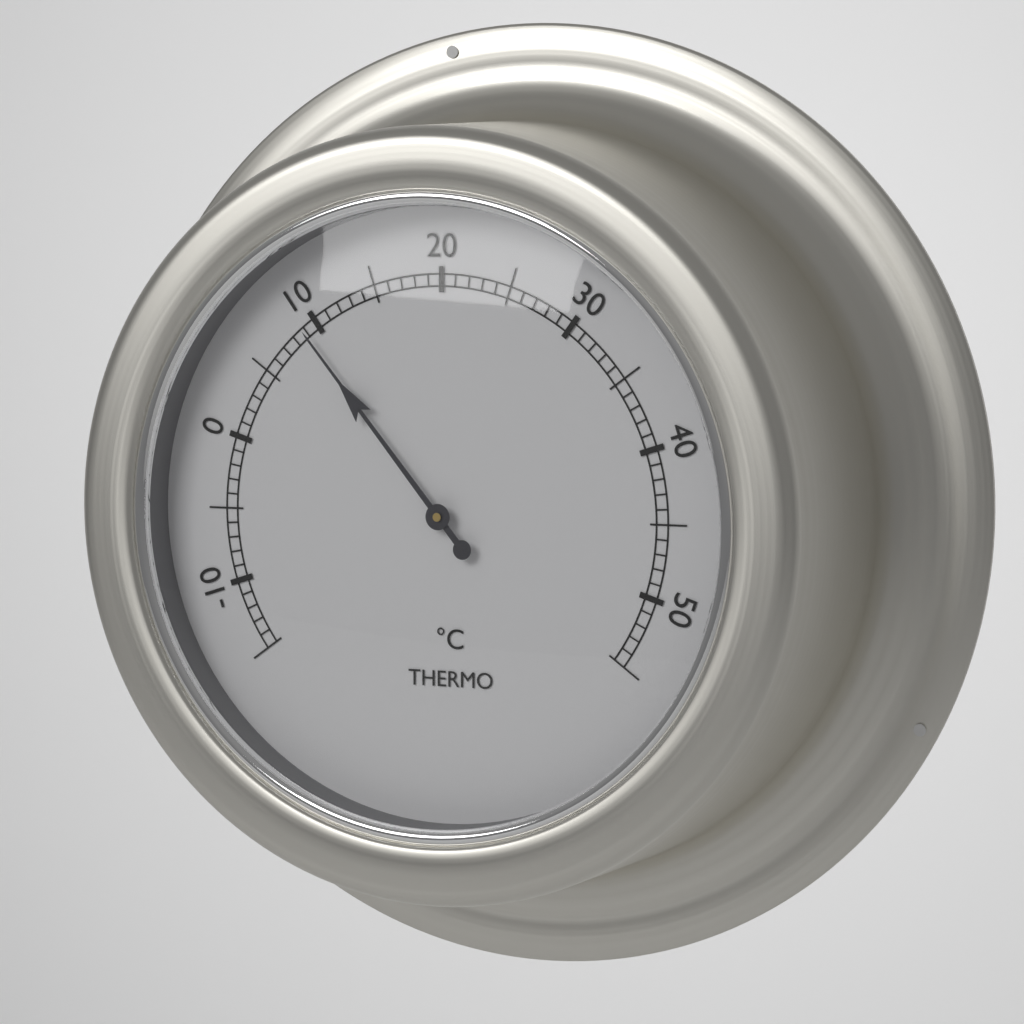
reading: 9 °C
